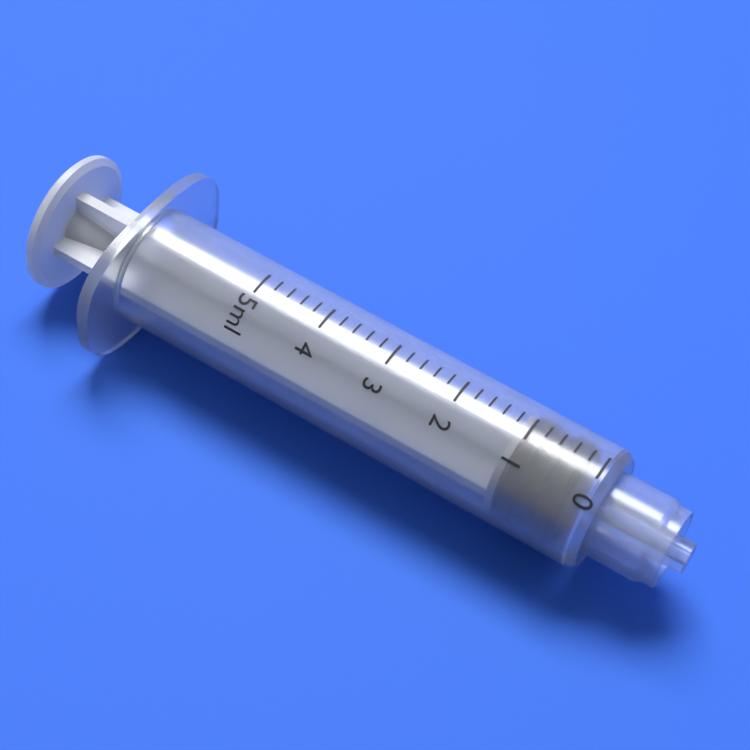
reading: 0.2 ml
